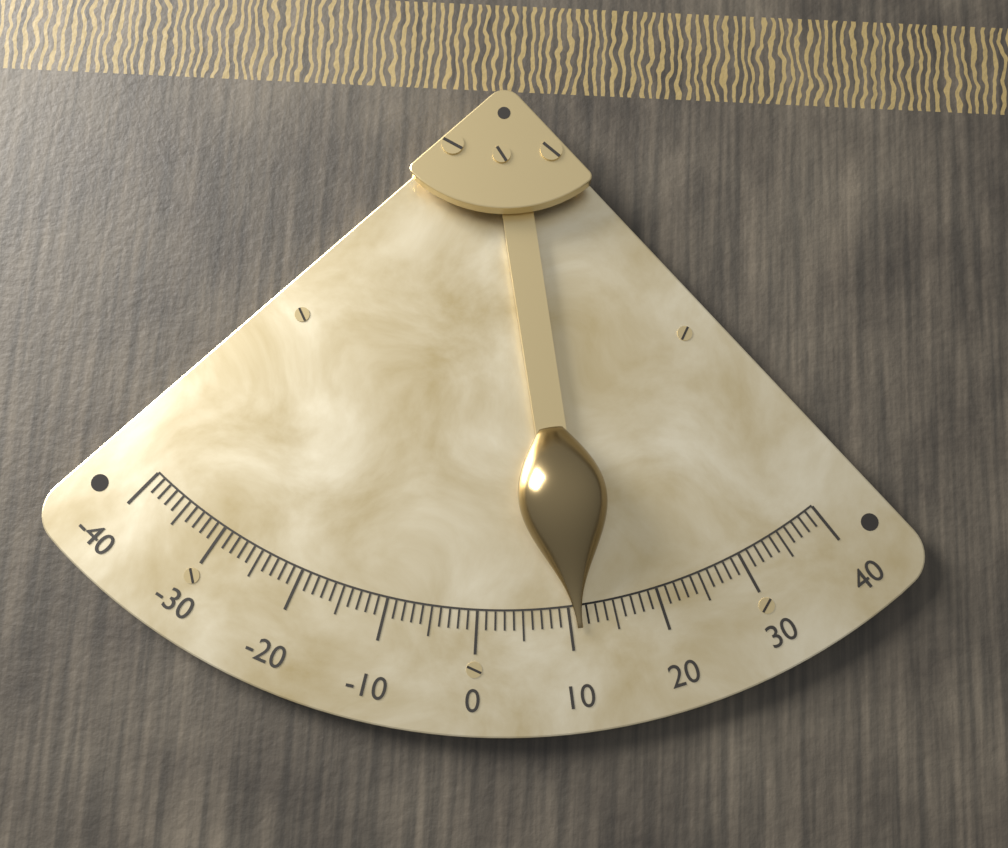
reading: 11 (no unit)
